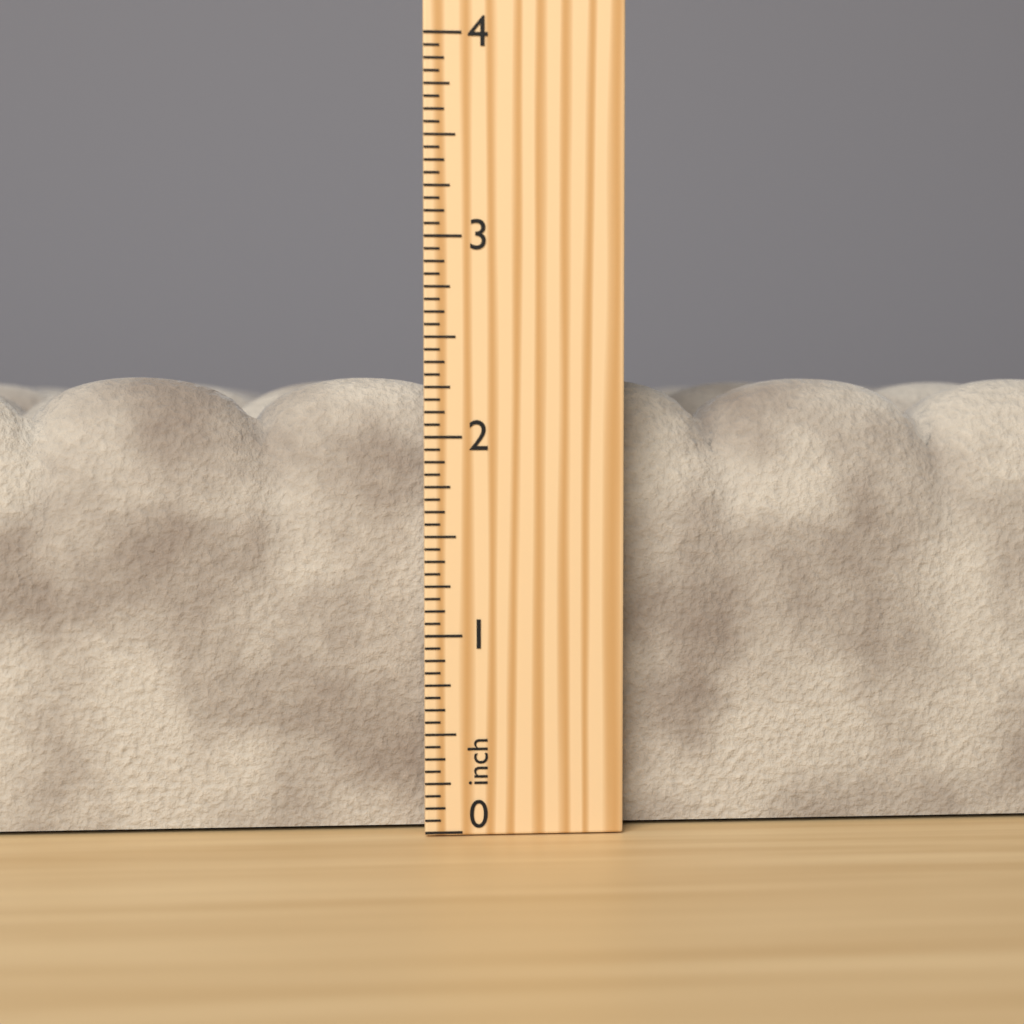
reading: 2.3125 inch
